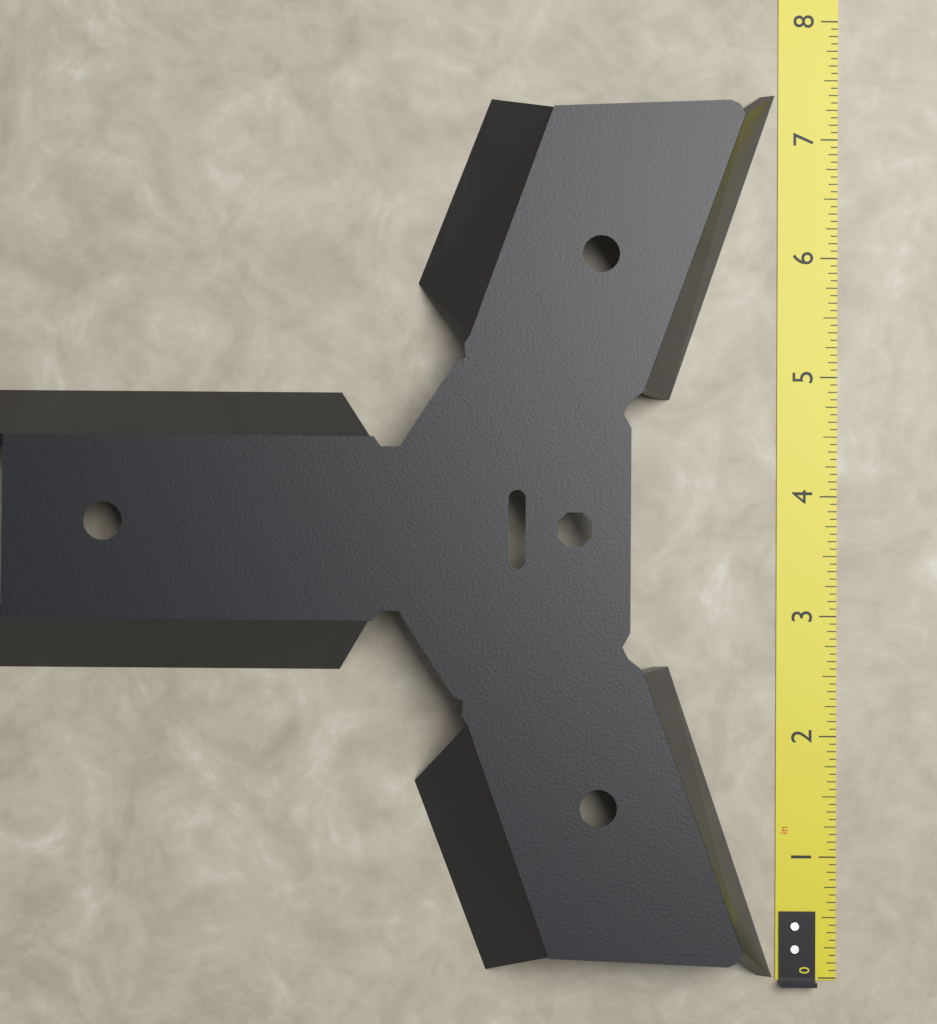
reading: 7.3750 in
